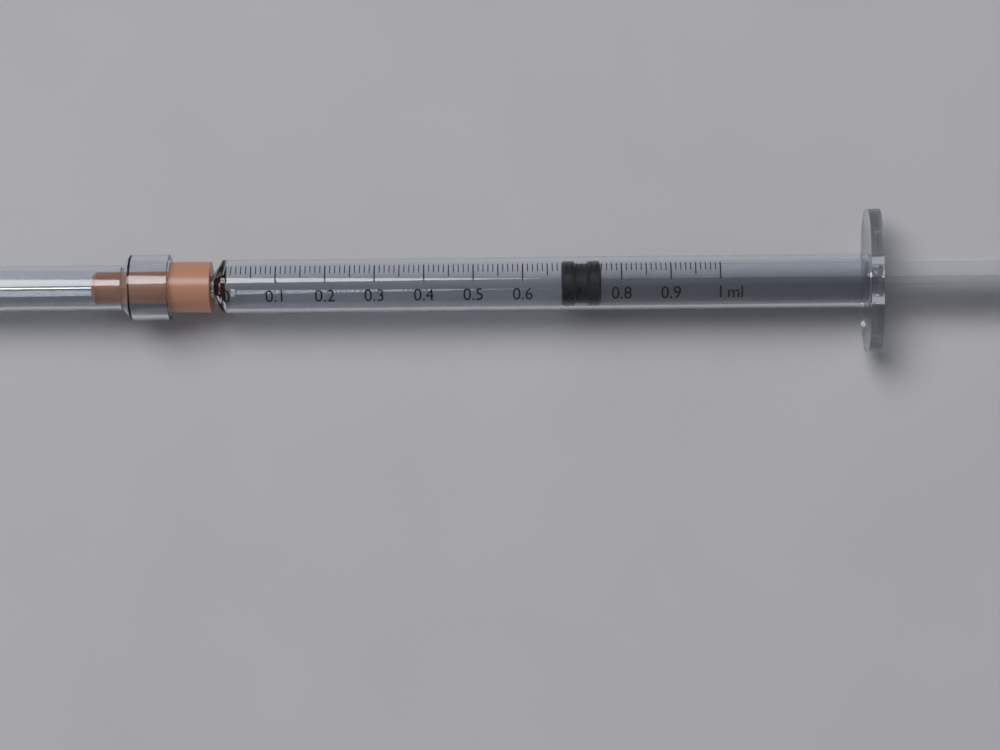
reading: 0.68 ml
